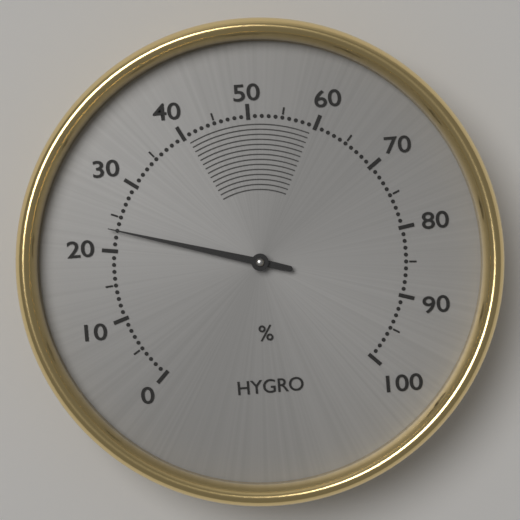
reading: 23 %
